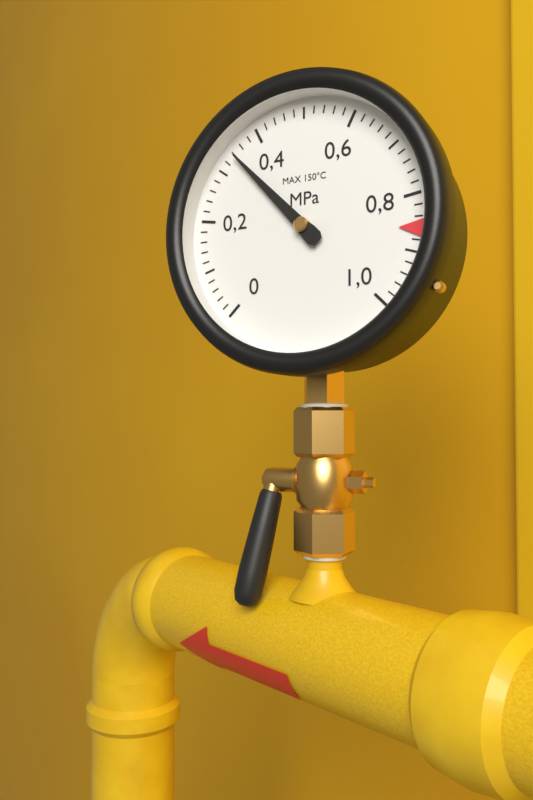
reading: 0.34 MPa
